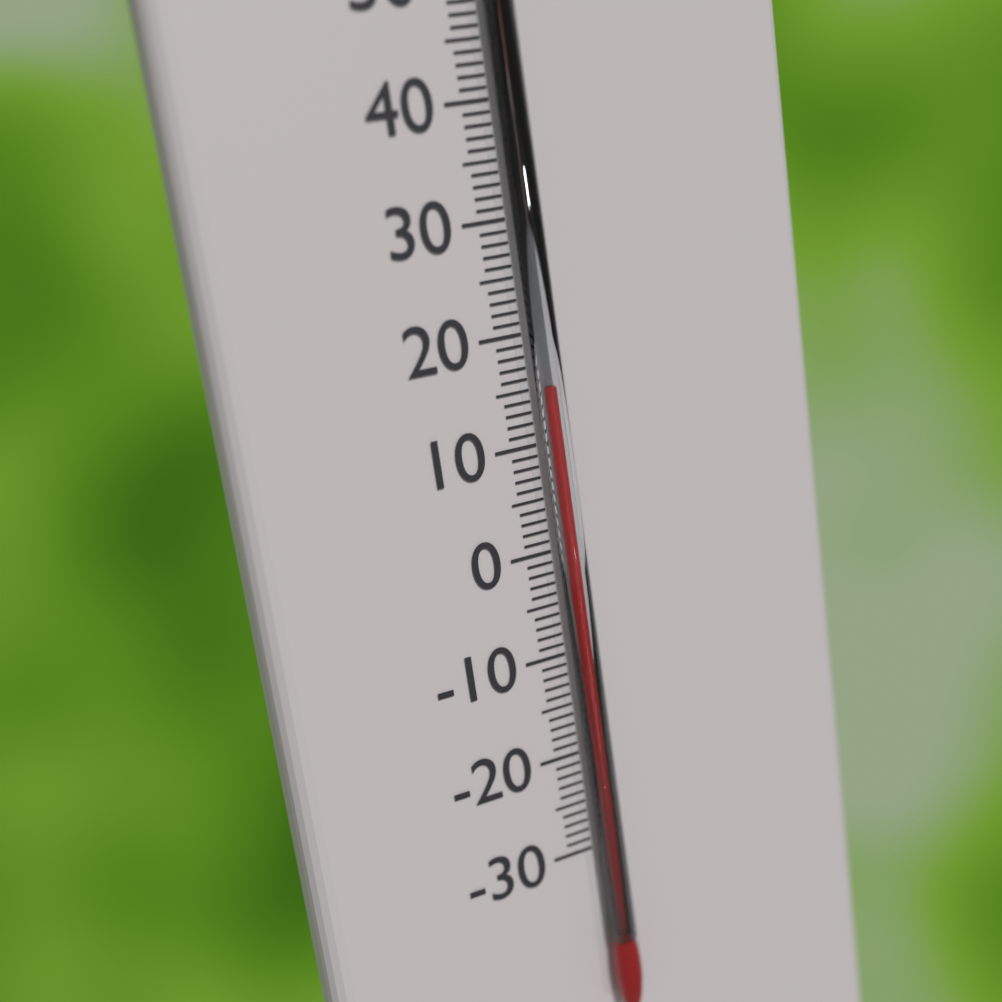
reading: 15 °C
